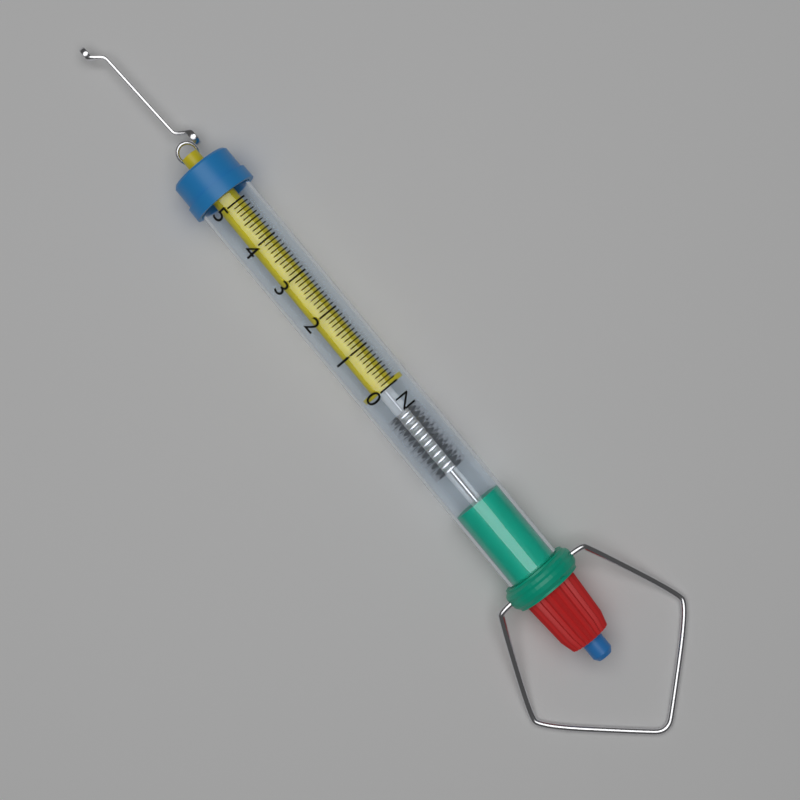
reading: 0.0 N
